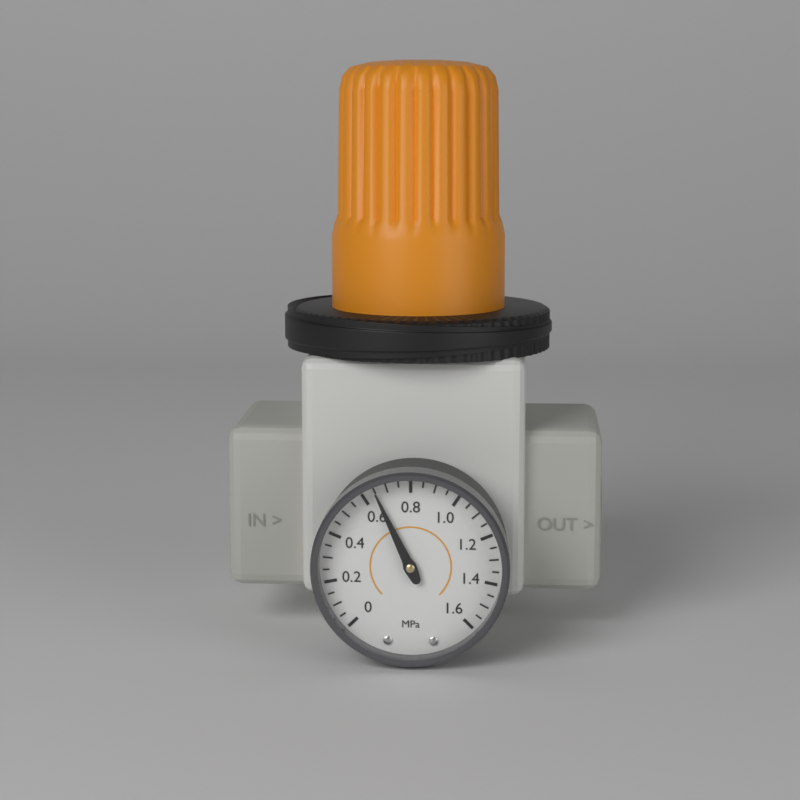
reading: 0.65 MPa
